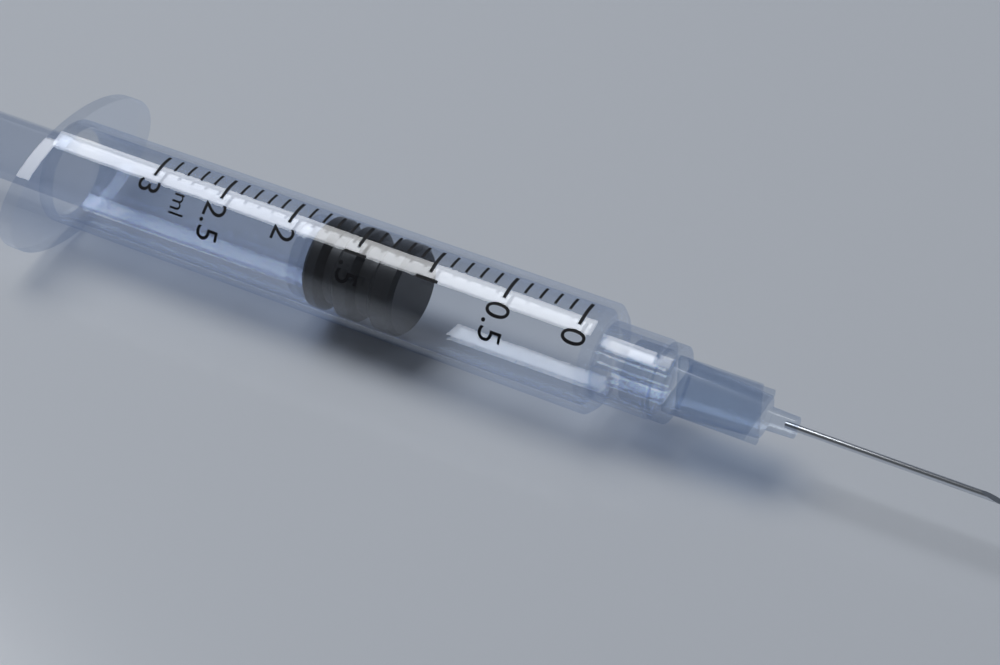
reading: 1.2 ml
